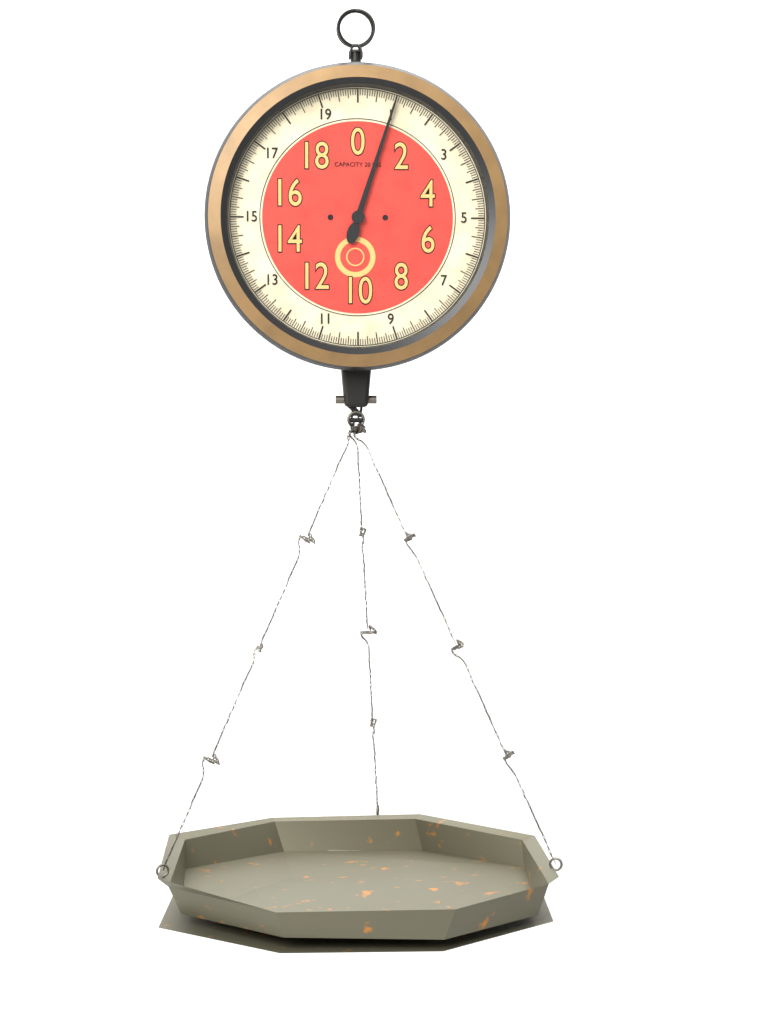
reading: 1.0000 lbs
